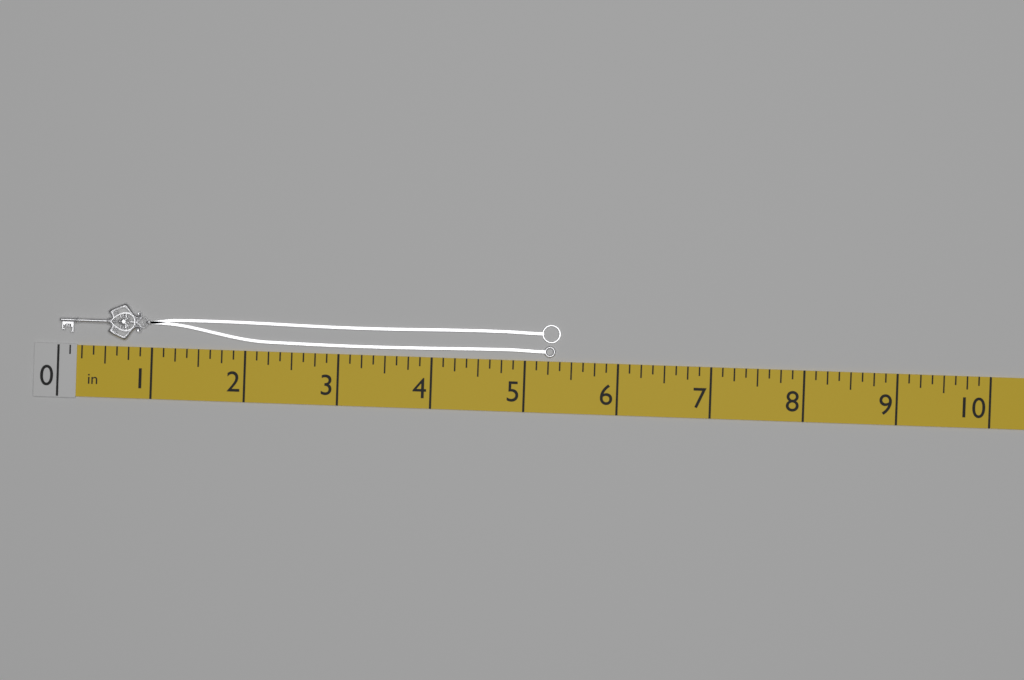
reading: 5.375 in
